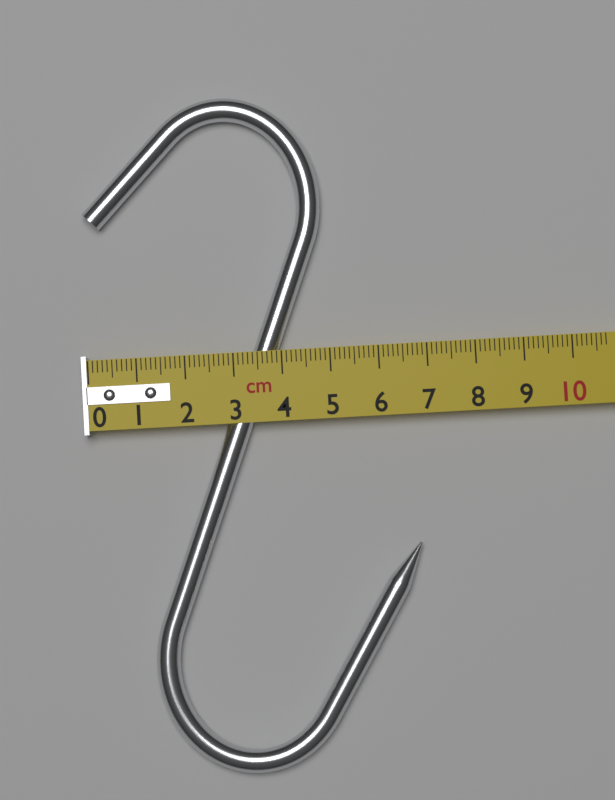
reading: 6.7 cm
